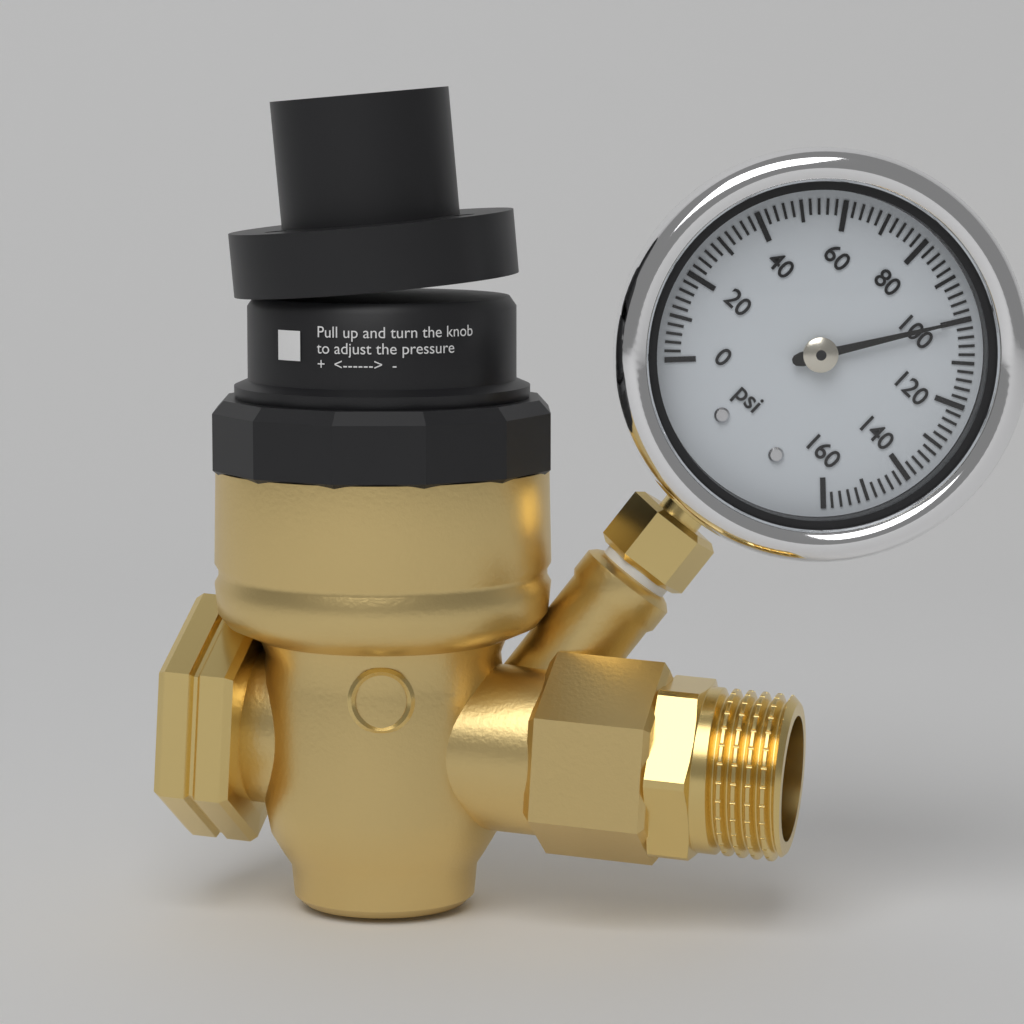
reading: 100 psi
